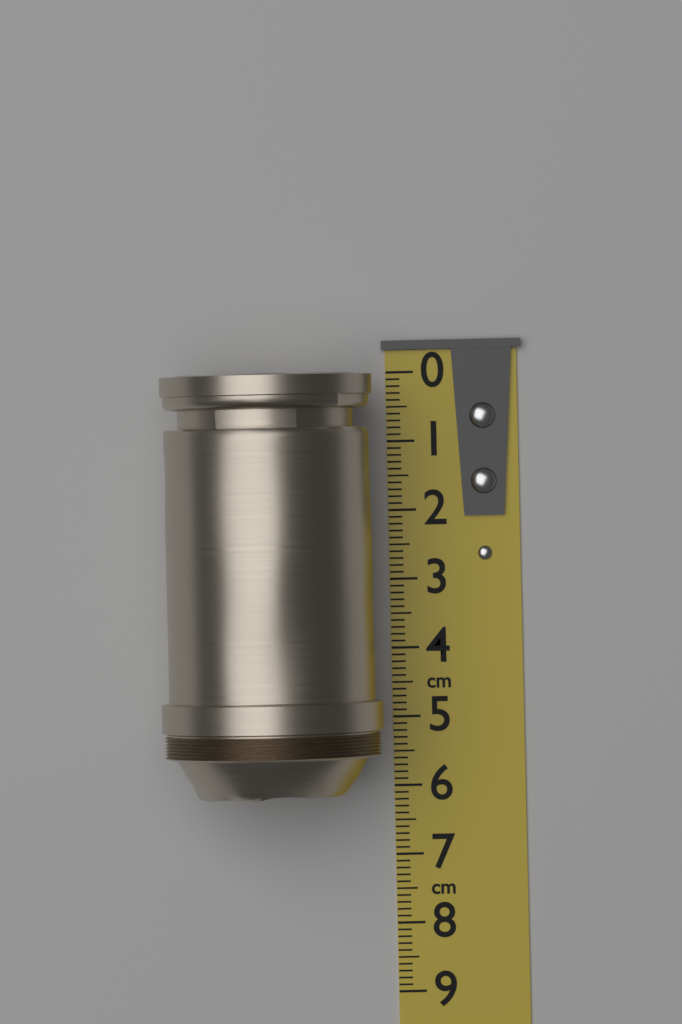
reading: 6.1 cm
